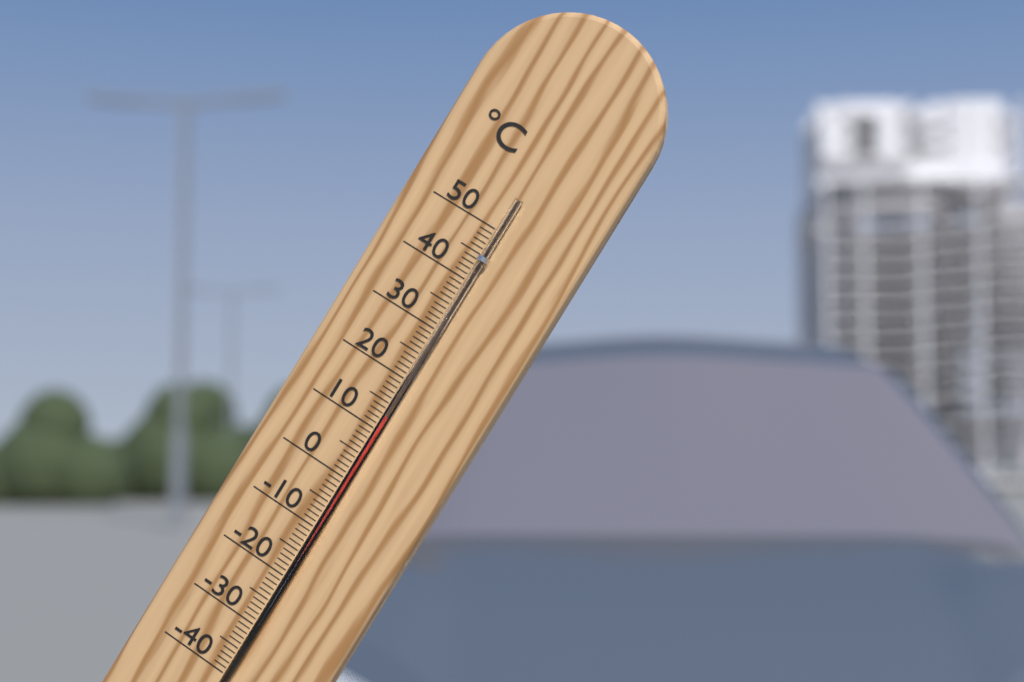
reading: 13 °C
